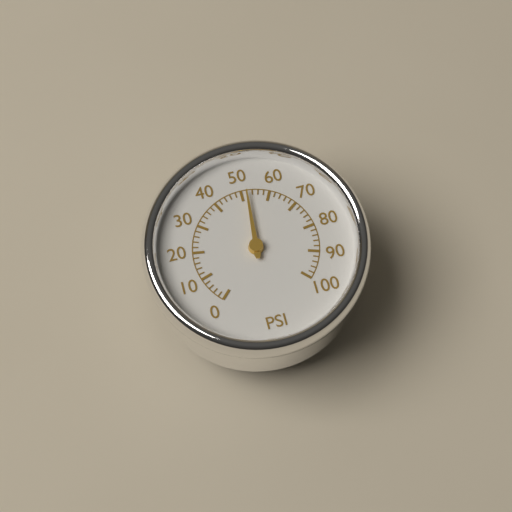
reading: 52 psi
